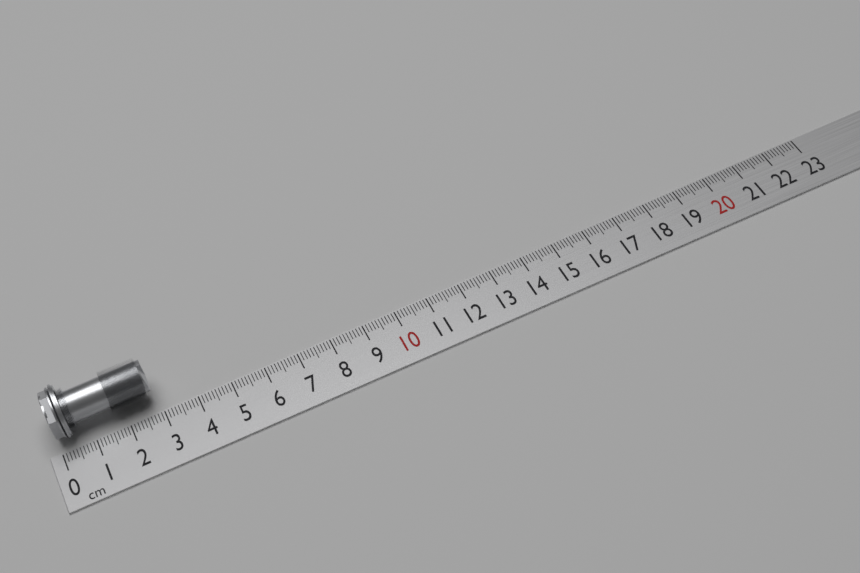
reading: 2.9 cm
